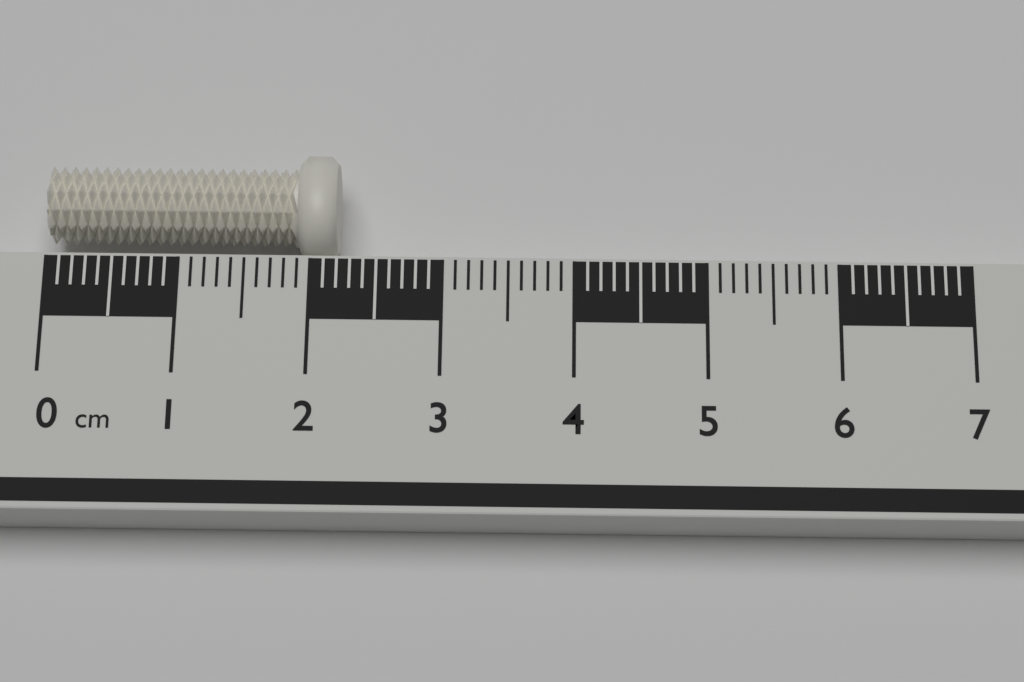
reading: 2.2 cm
